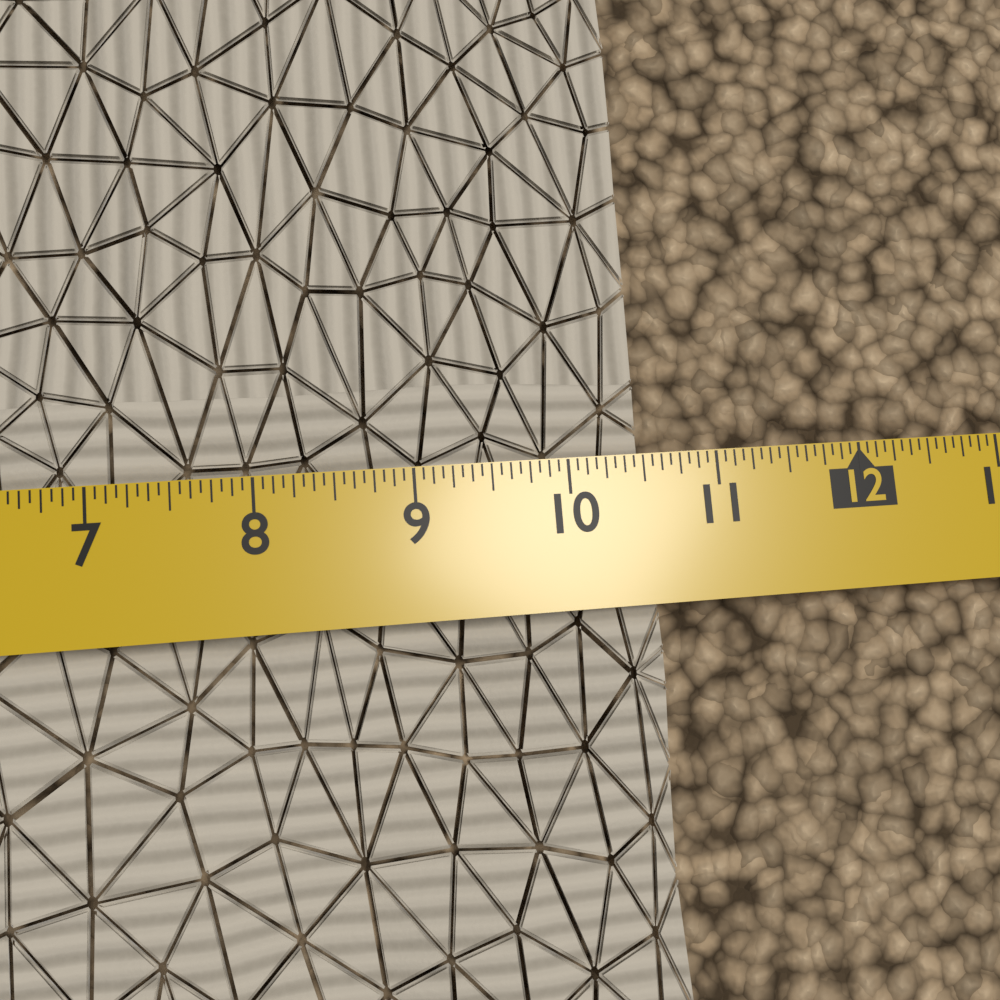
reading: 10.5625 in
